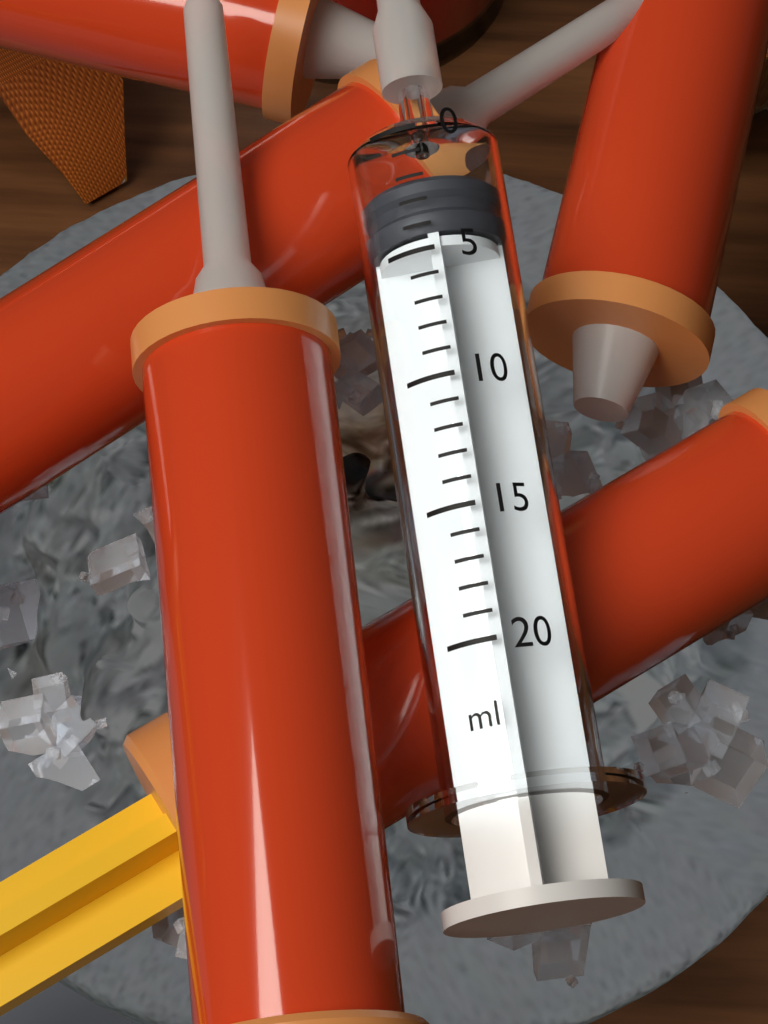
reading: 2 ml
